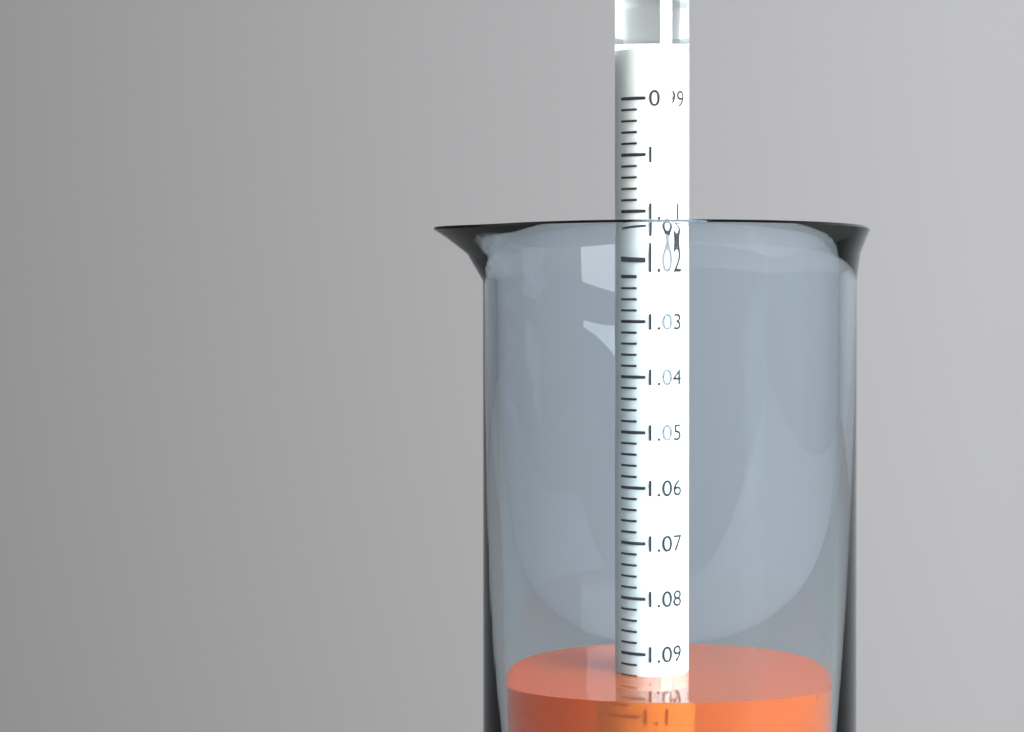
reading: 1.094 (no unit)
